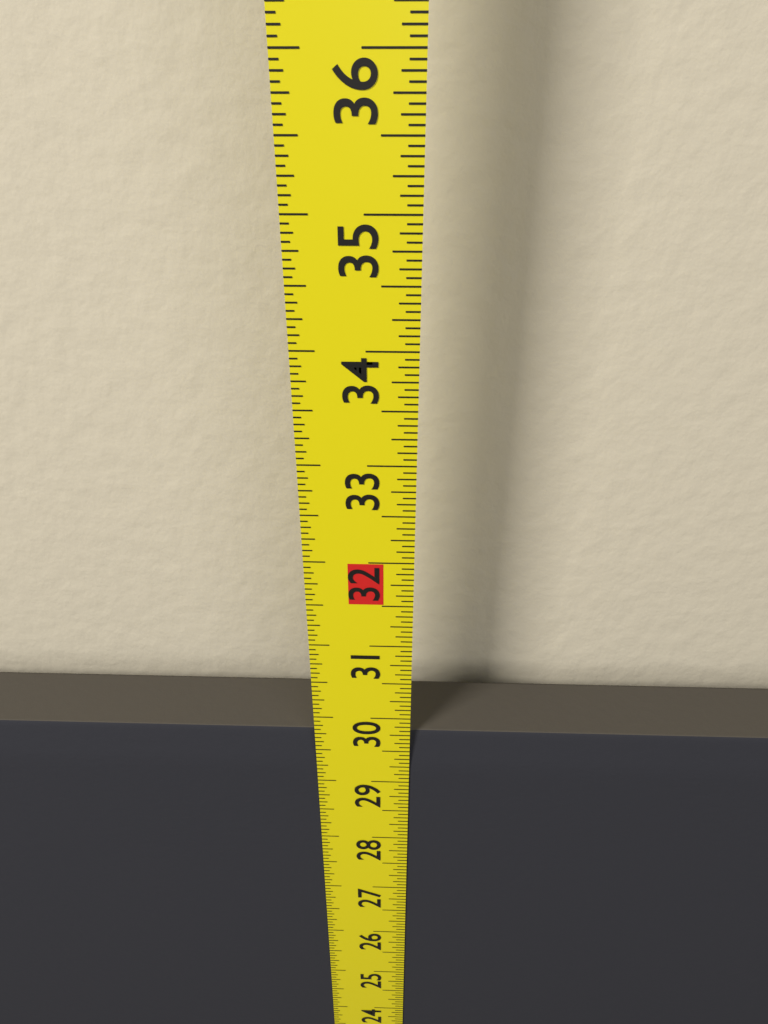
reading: 29.7500 in
